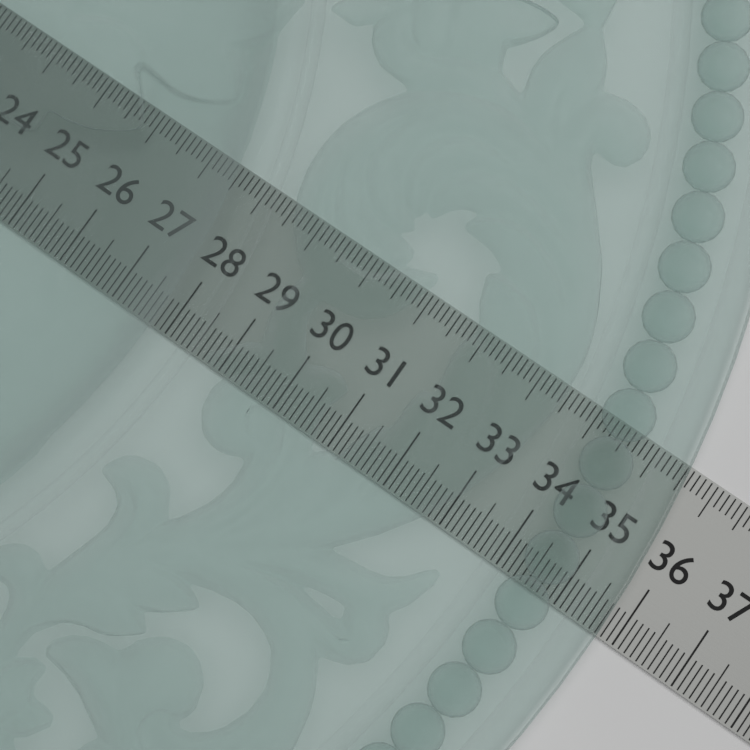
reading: 35.7 (no unit)
